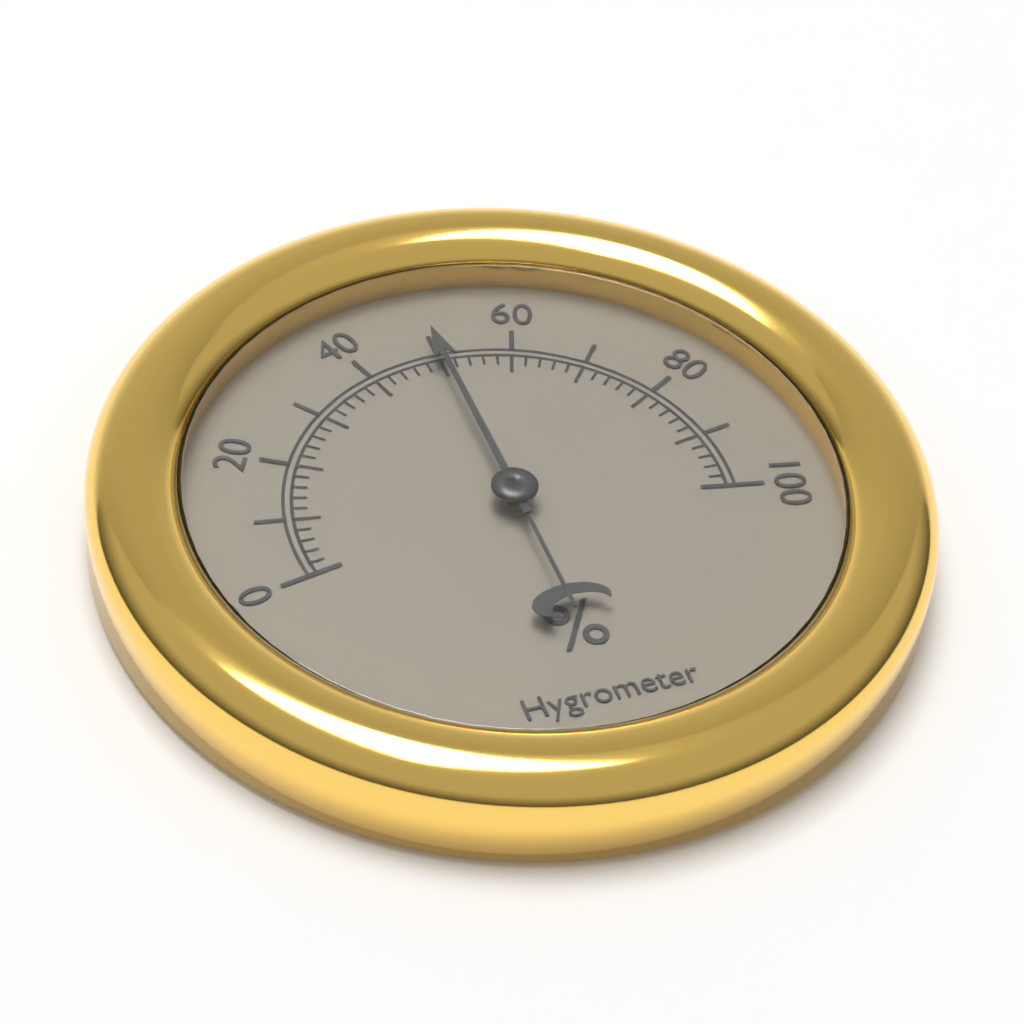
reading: 50 %
